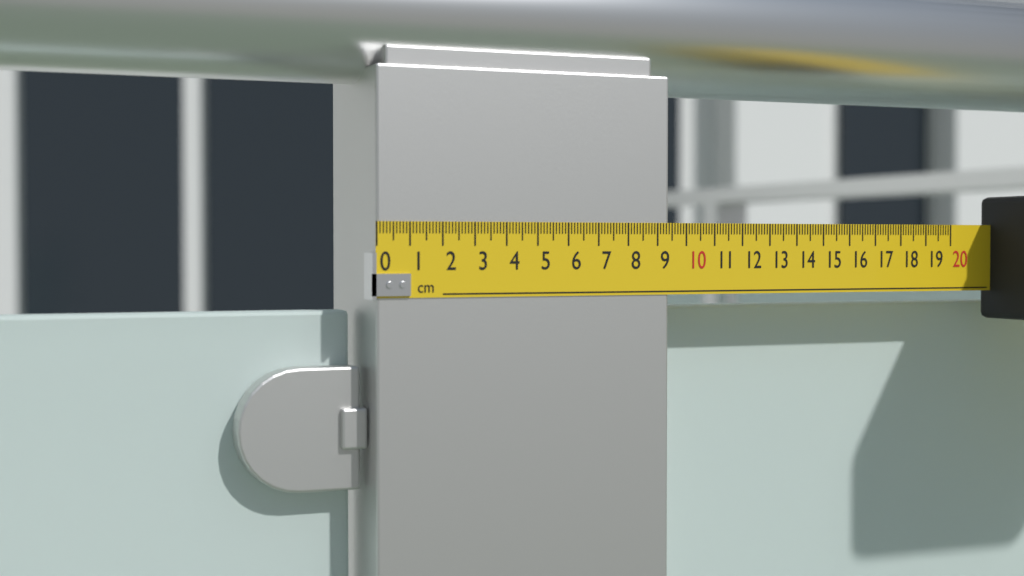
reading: 9.4 cm
